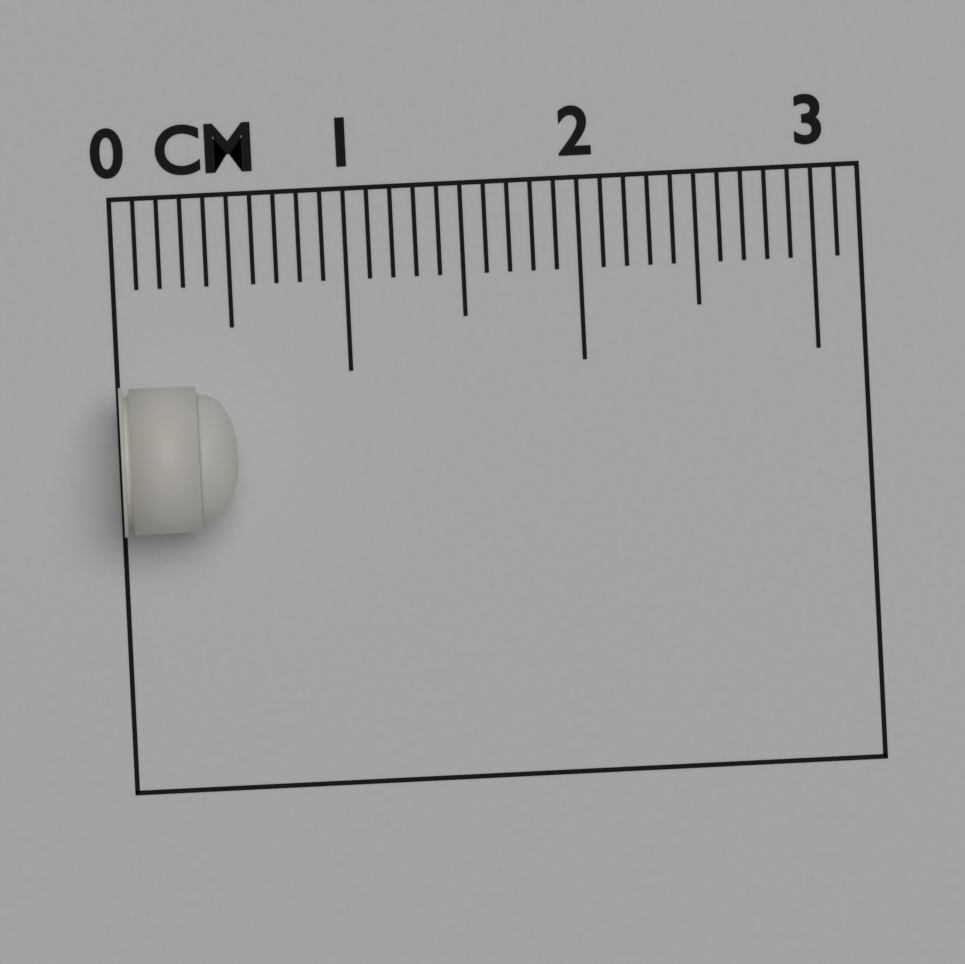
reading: 0.5 cm
